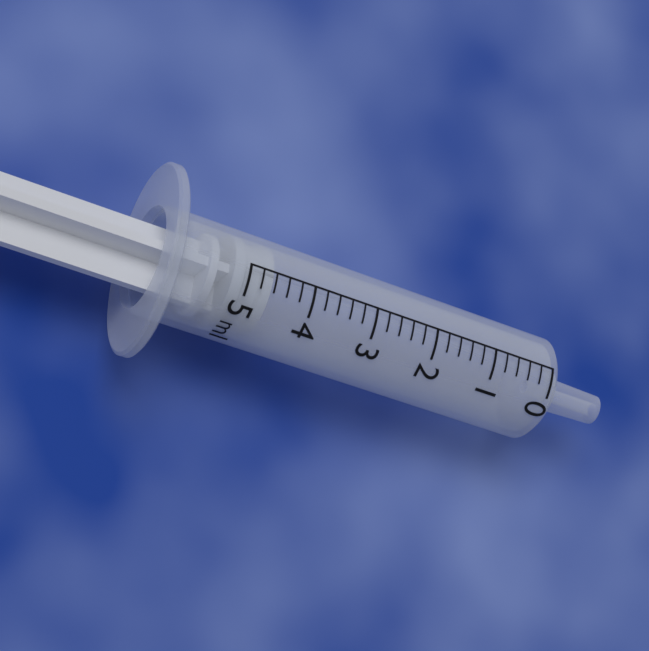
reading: 4.6 ml
